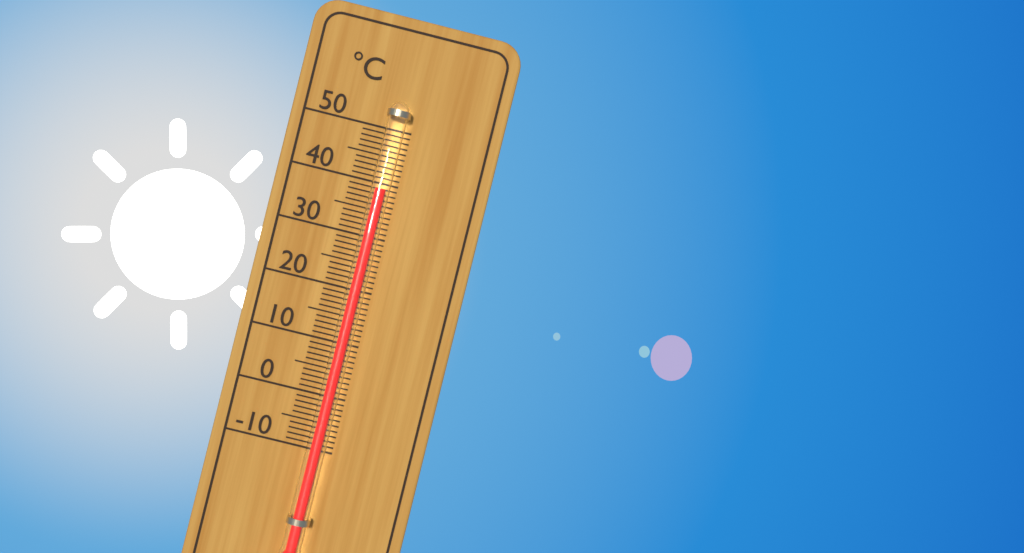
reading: 39 °C
